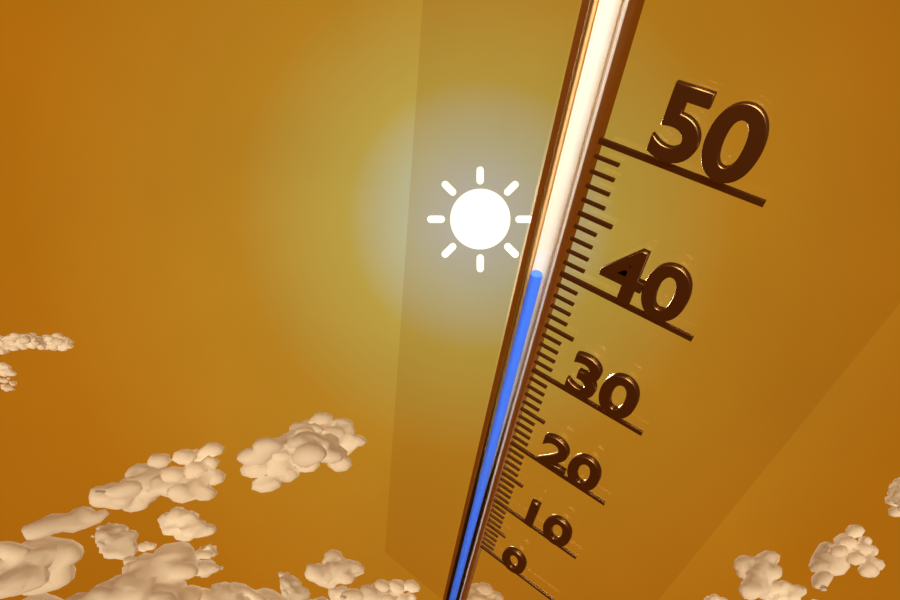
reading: 39 (no unit)
